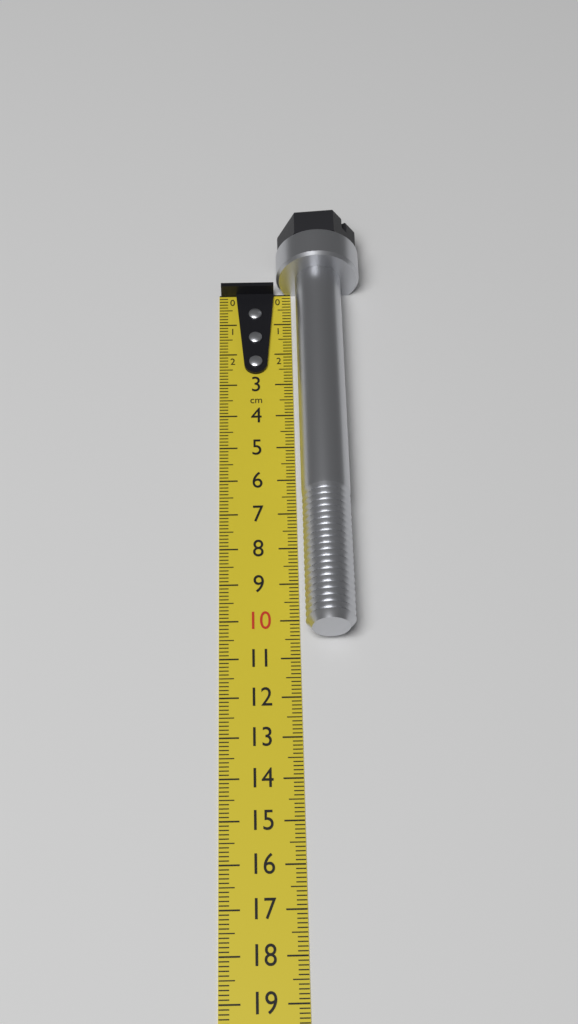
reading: 10.5 cm
